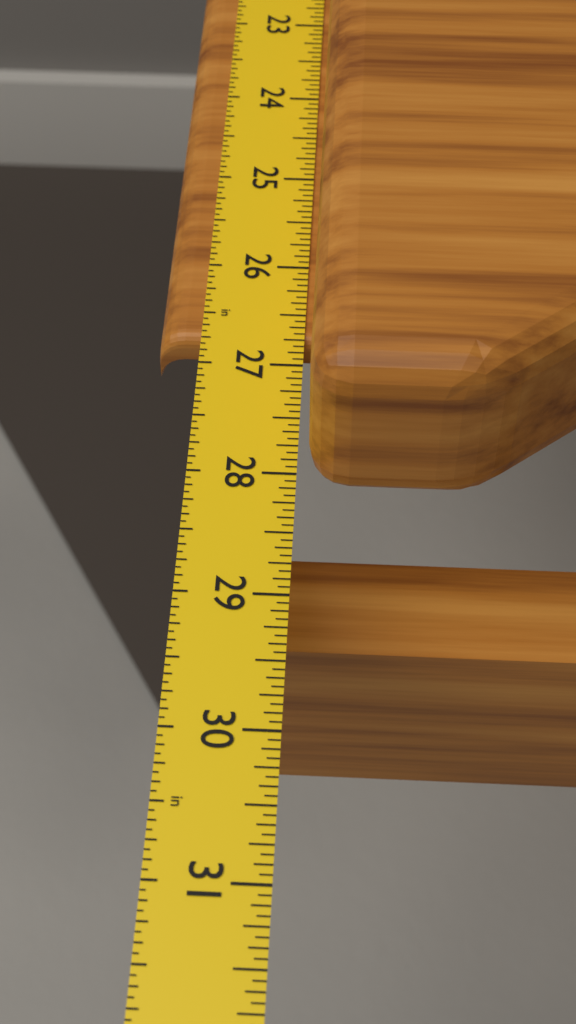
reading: 26.7500 in
